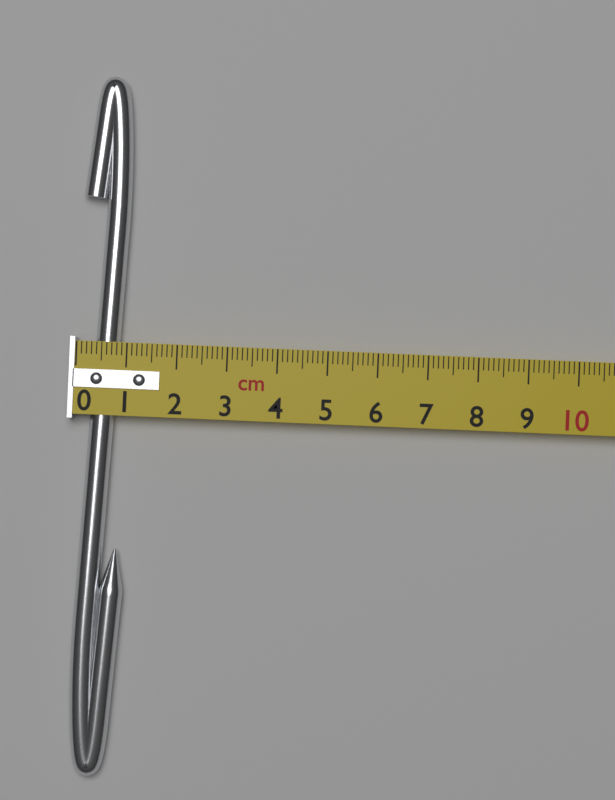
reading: 1.1 cm
